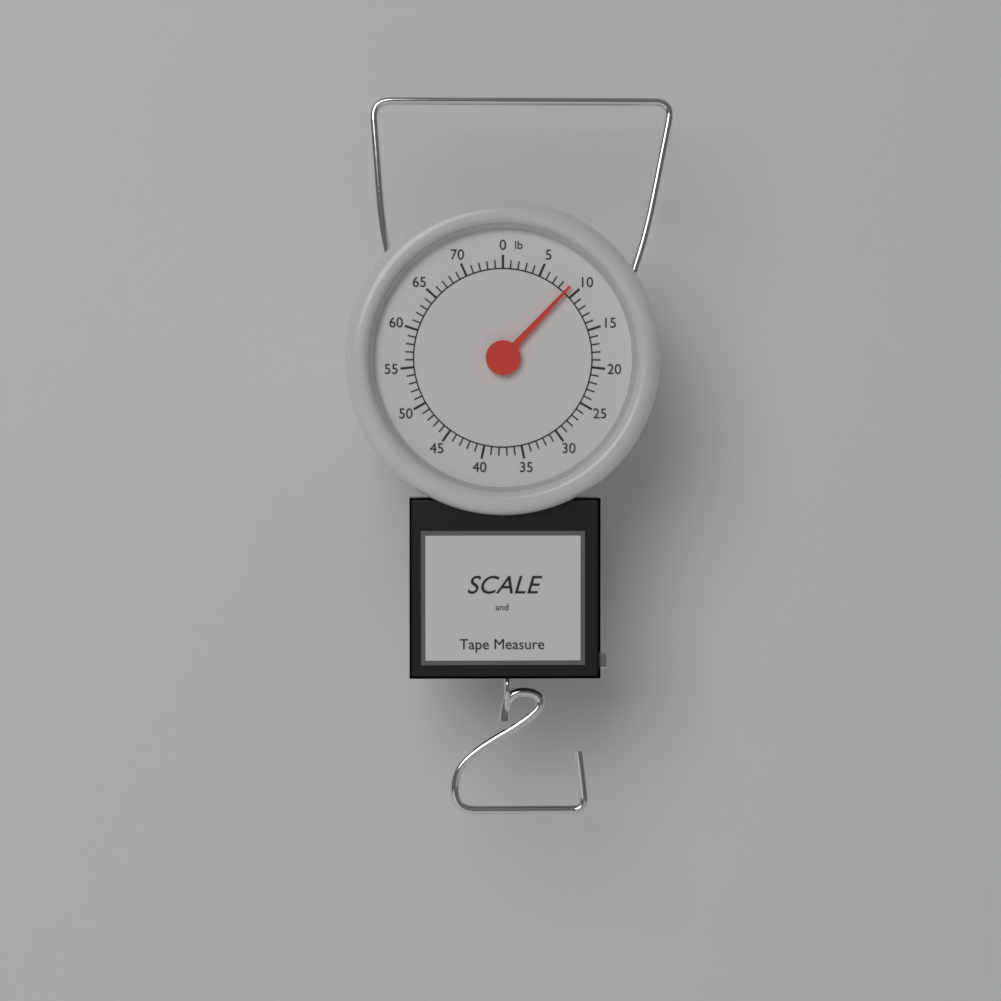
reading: 9 lb
